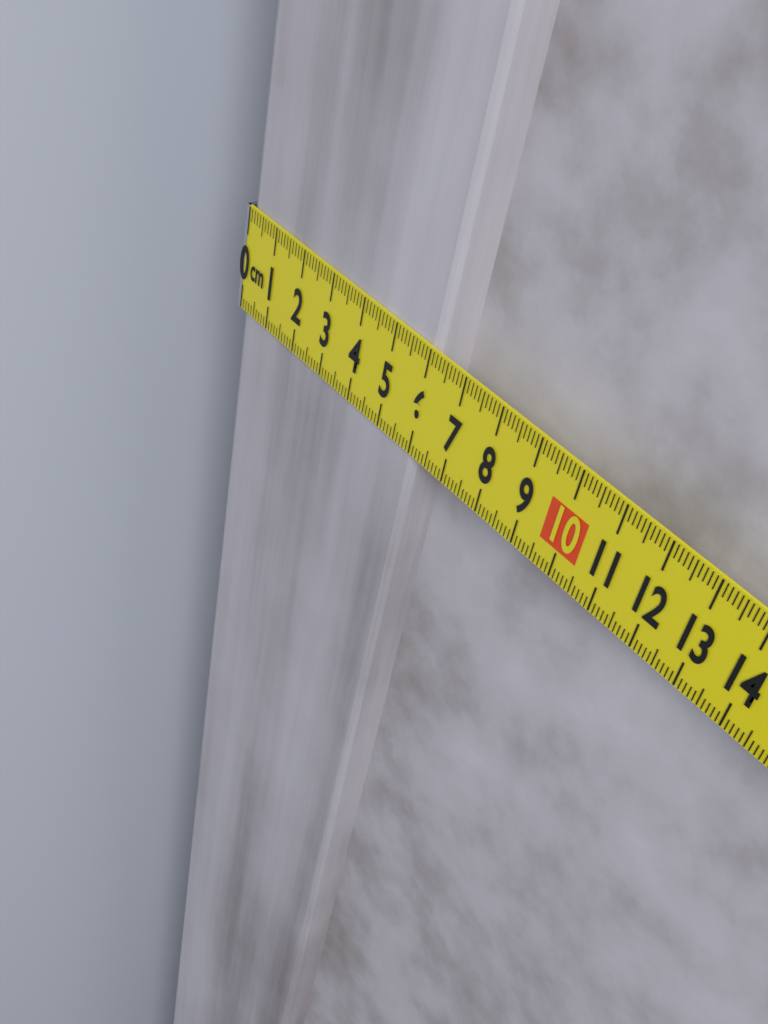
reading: 6.1 cm
